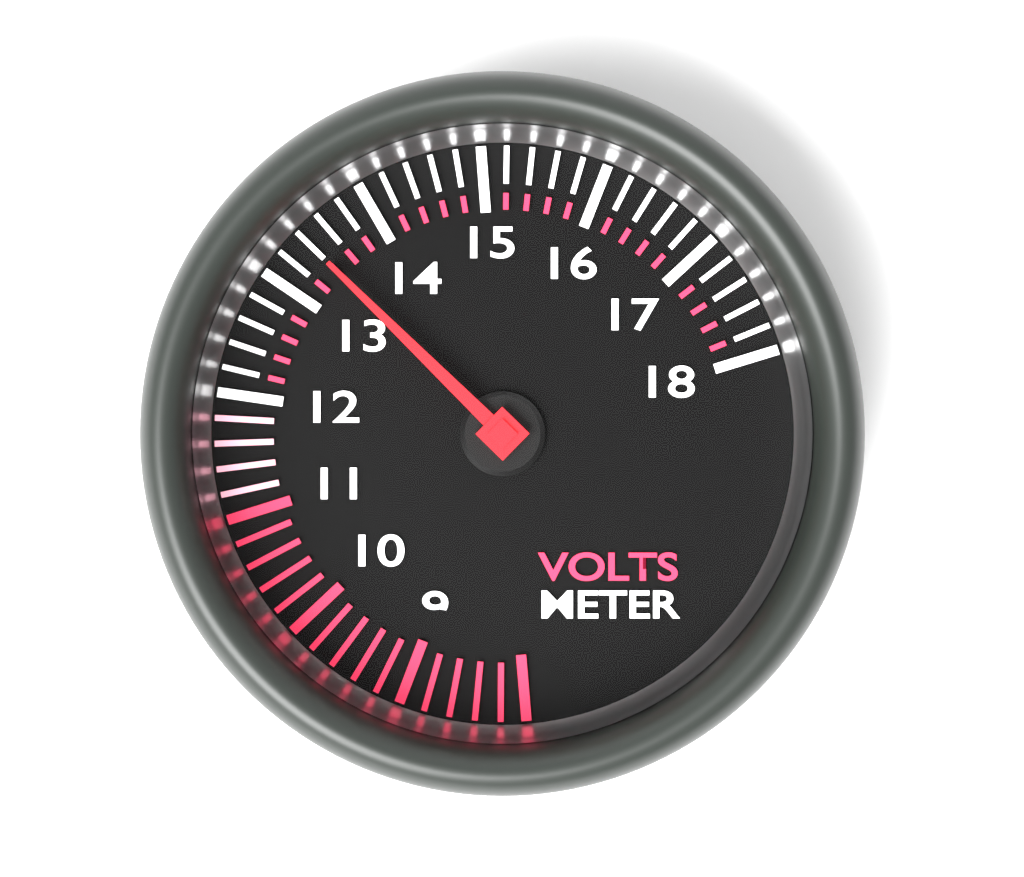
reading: 13.4 V
